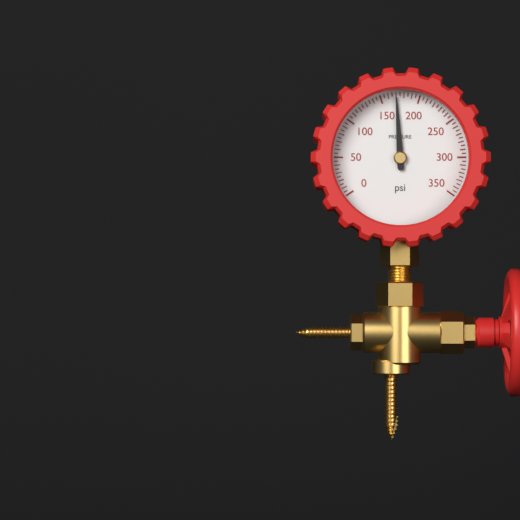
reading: 170 psi
